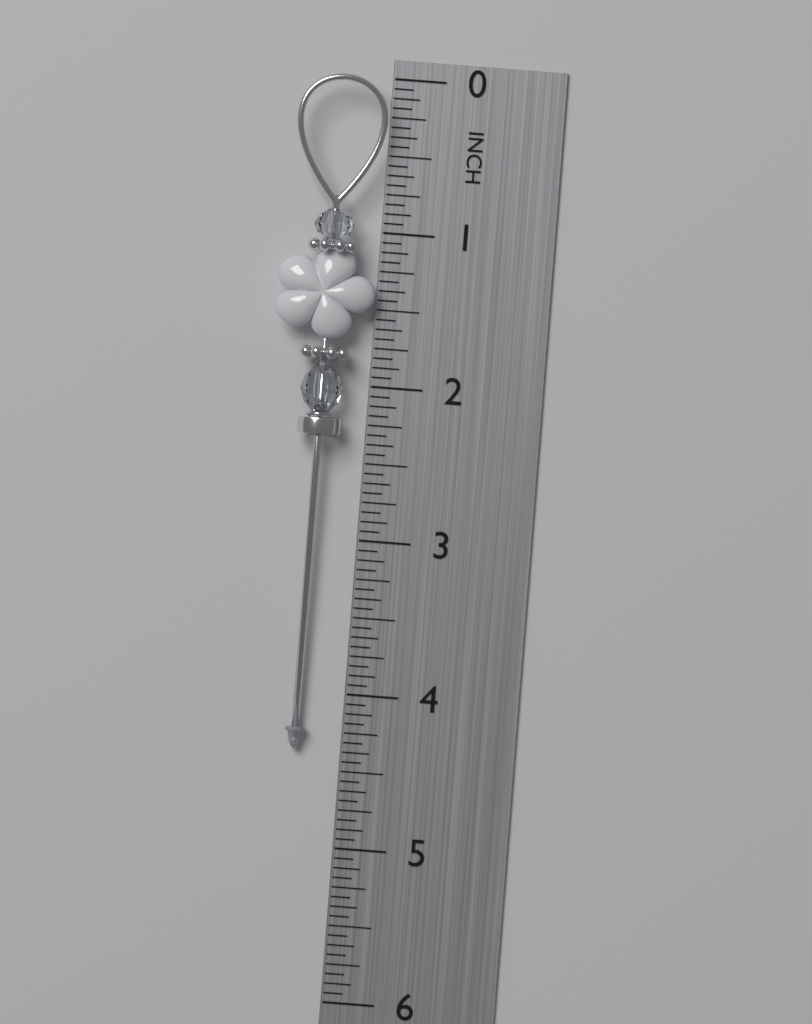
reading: 4.3750 in
